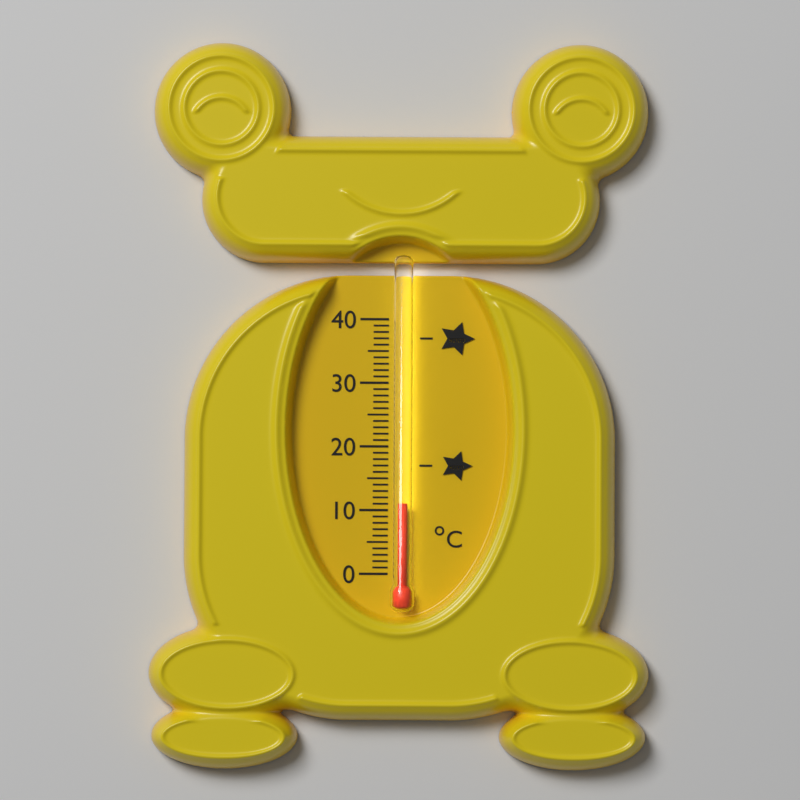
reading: 11 °C
